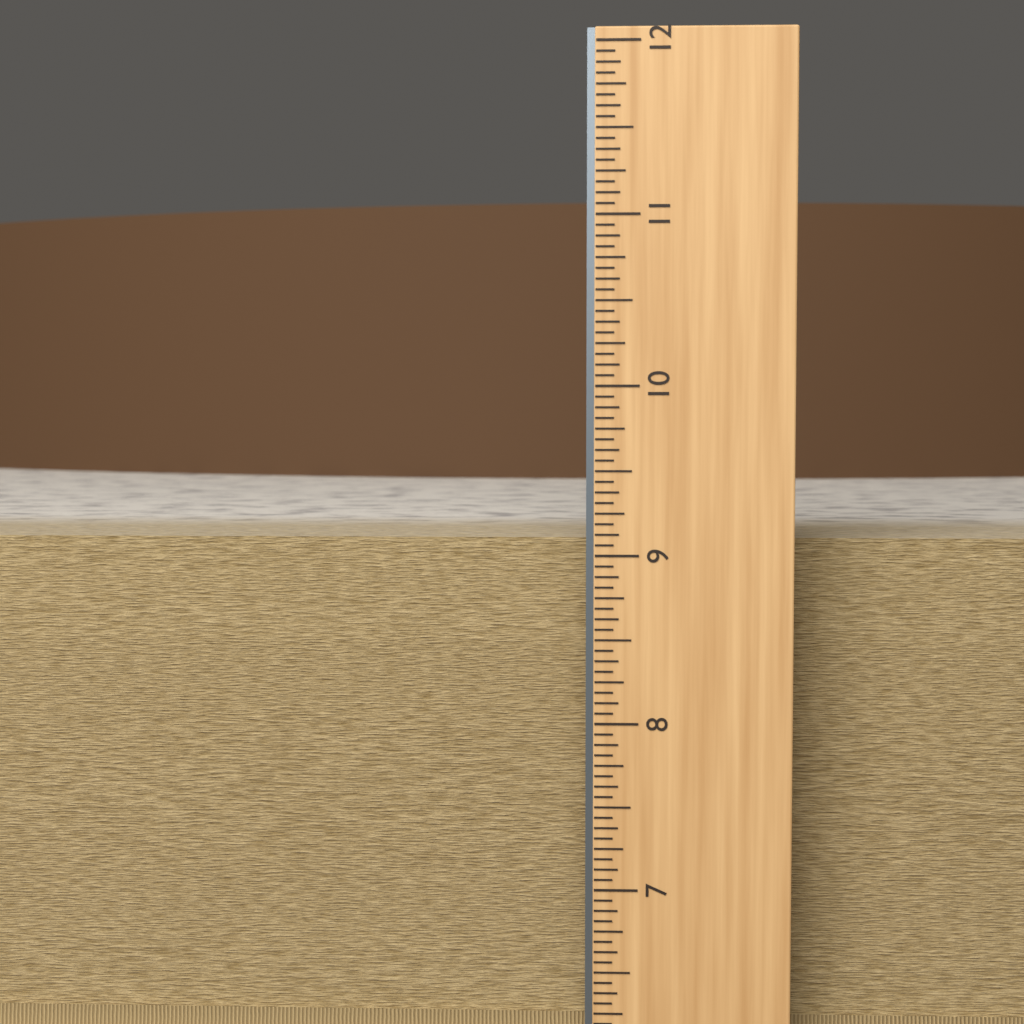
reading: 9.0625 in
